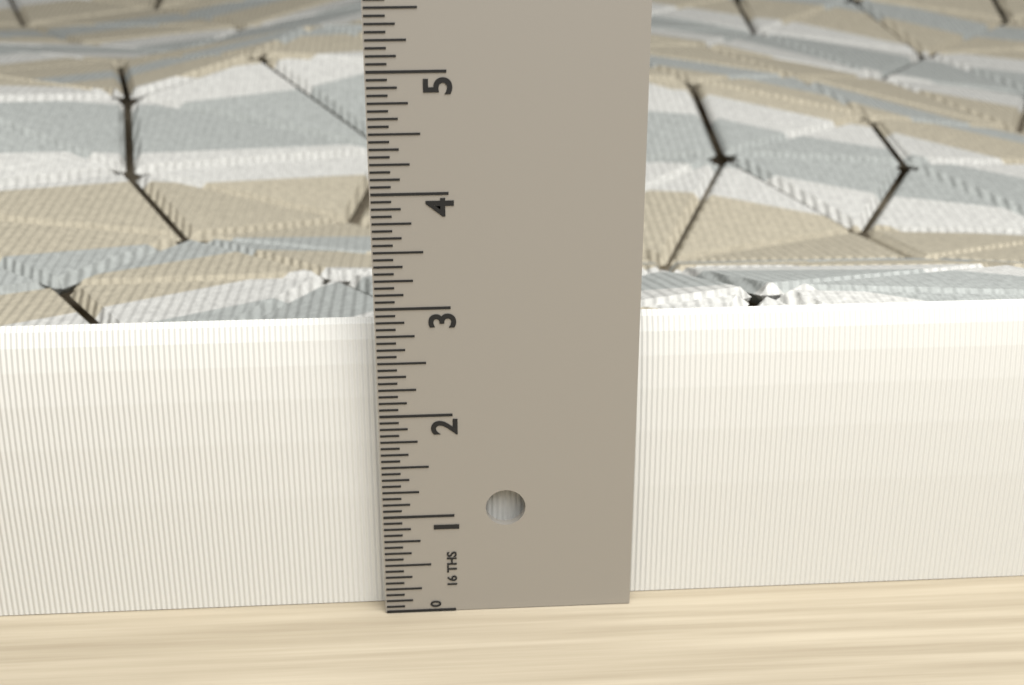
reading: 2.7500 in
